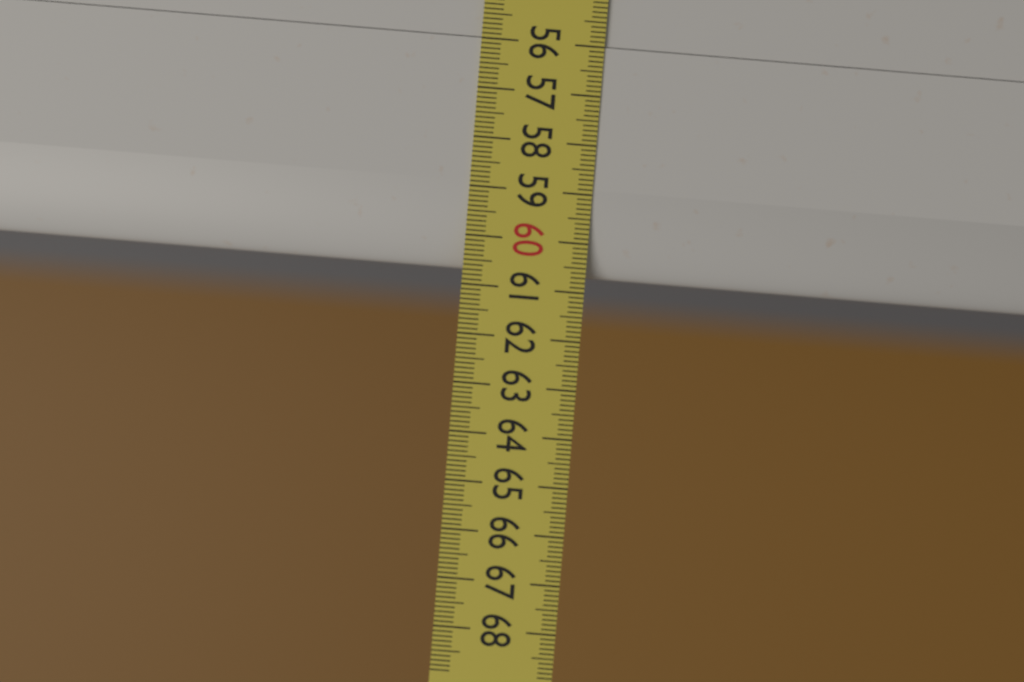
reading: 60.7 (no unit)
